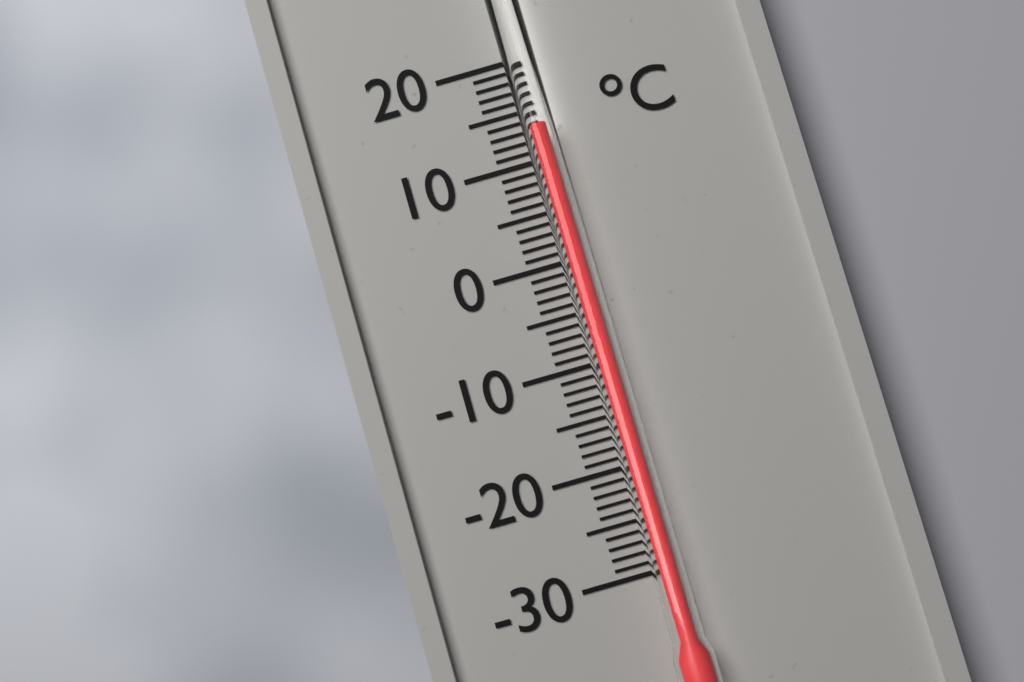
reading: 13 °C
